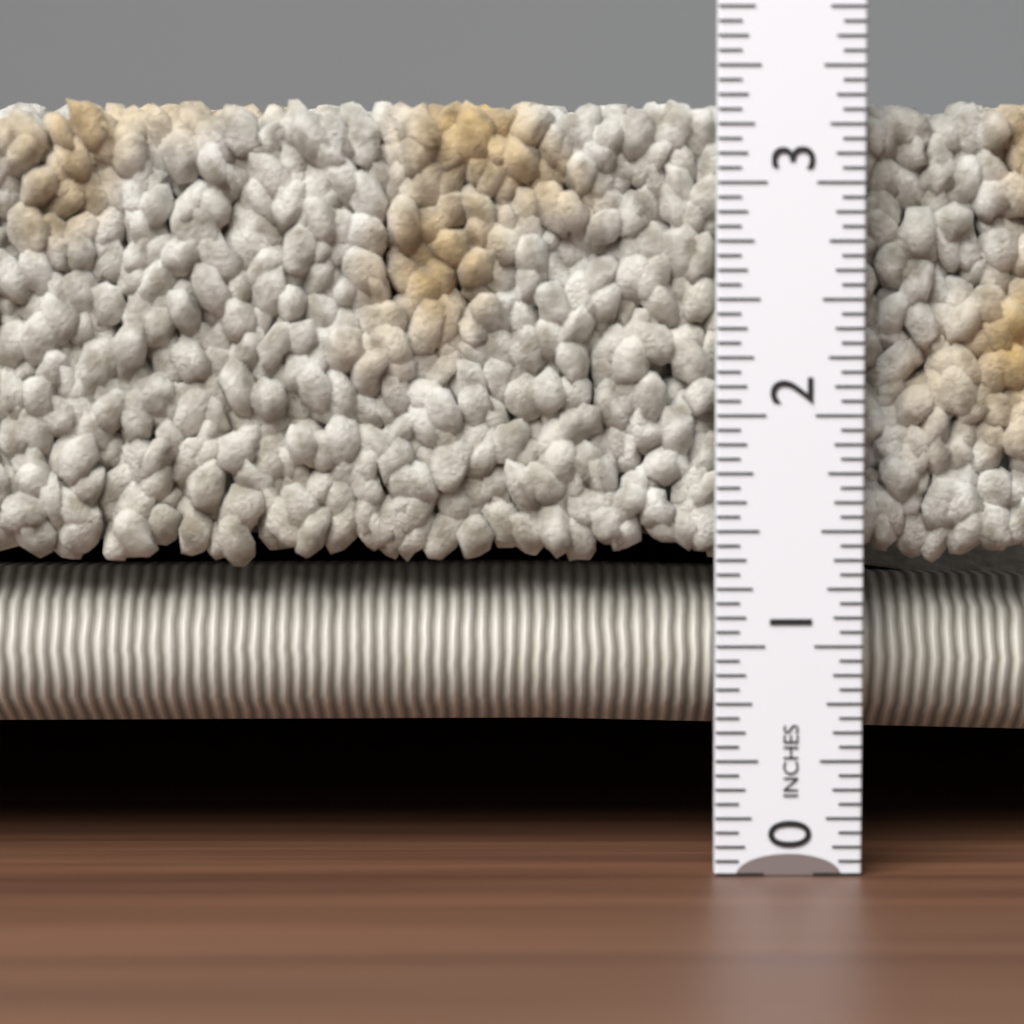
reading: 3.3750 in
